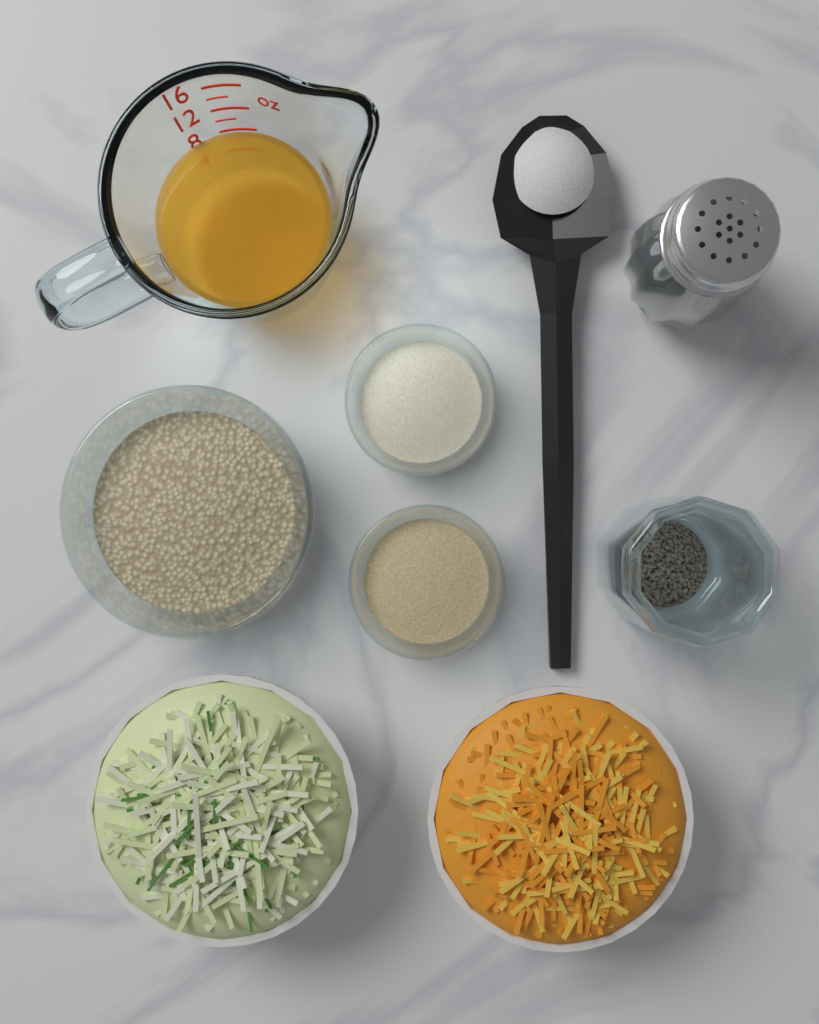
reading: 8 oz
